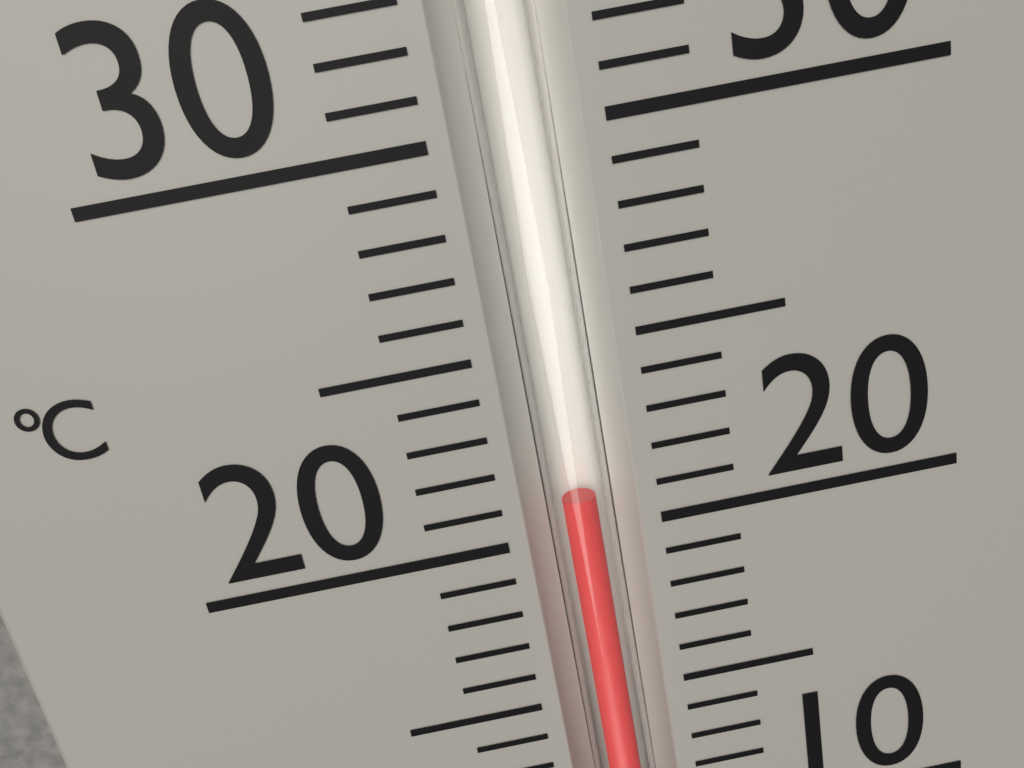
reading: 21 °C
